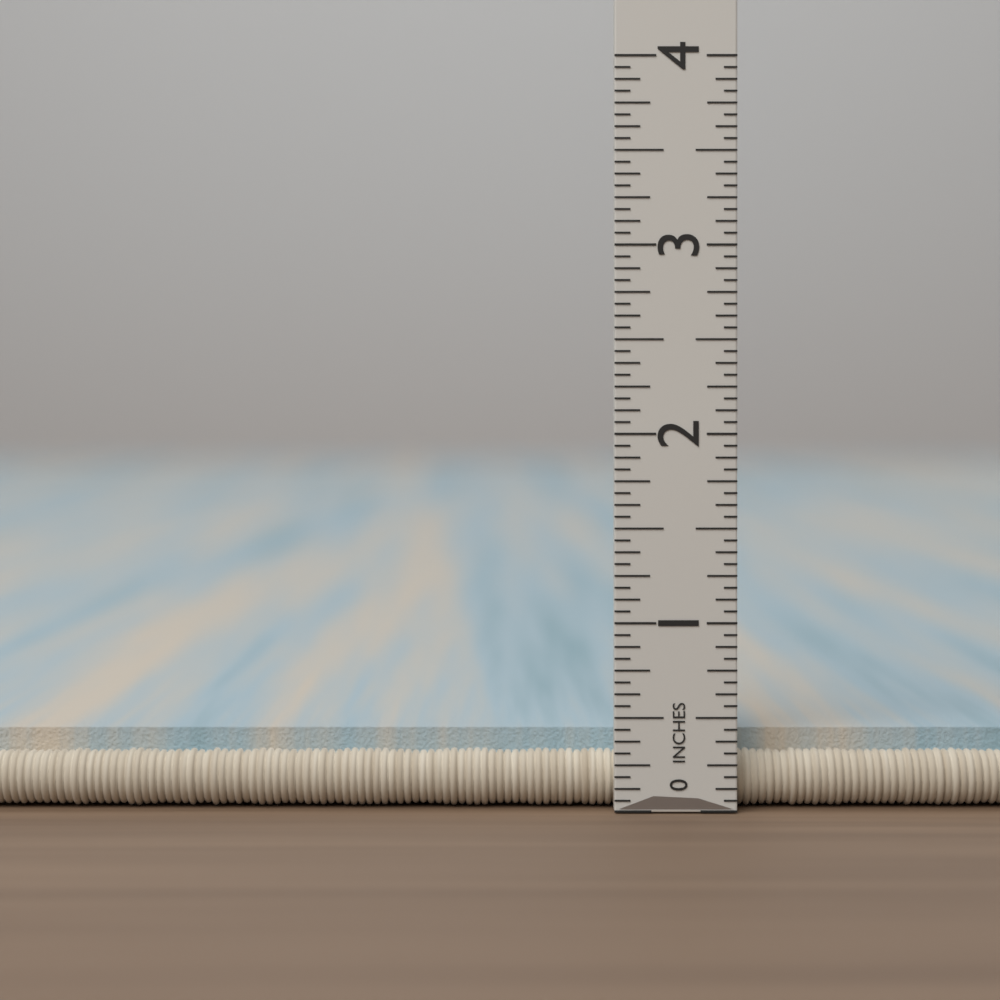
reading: 0.4000 in
